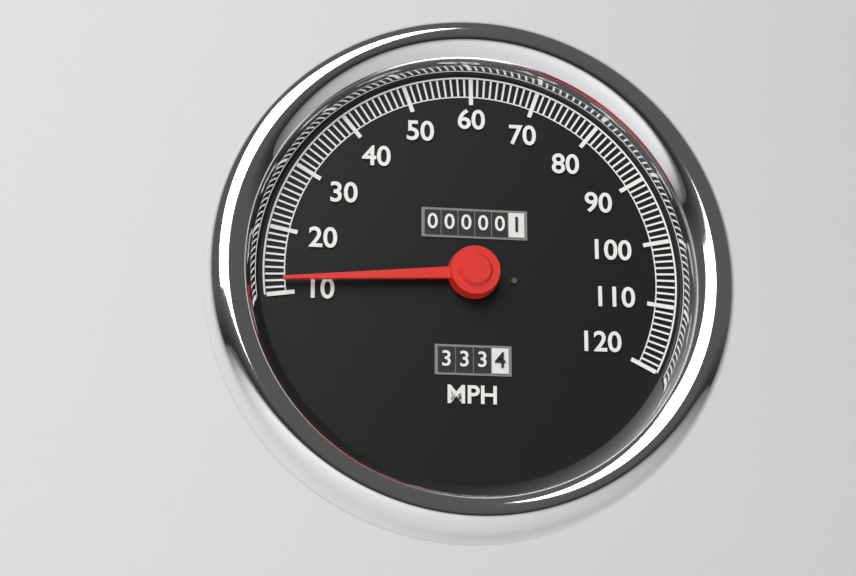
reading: 12 MPH
